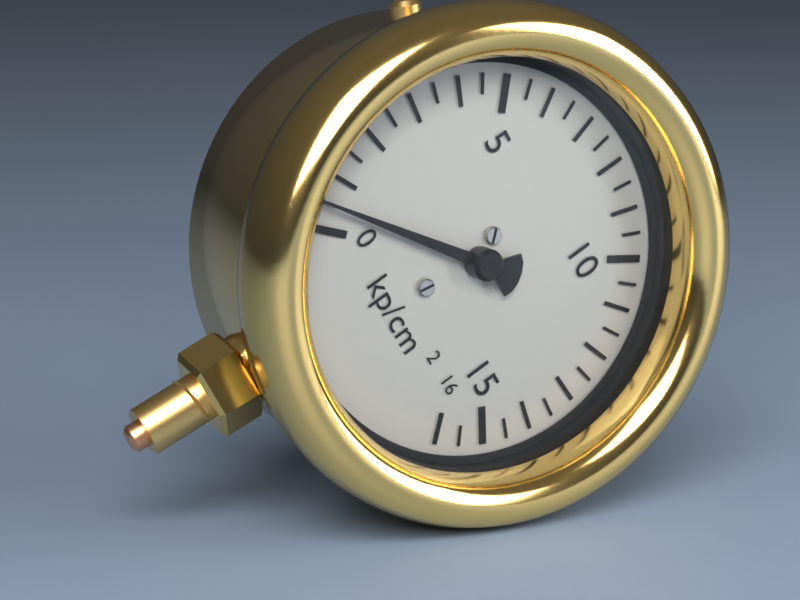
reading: 0.5 kp/cm²
